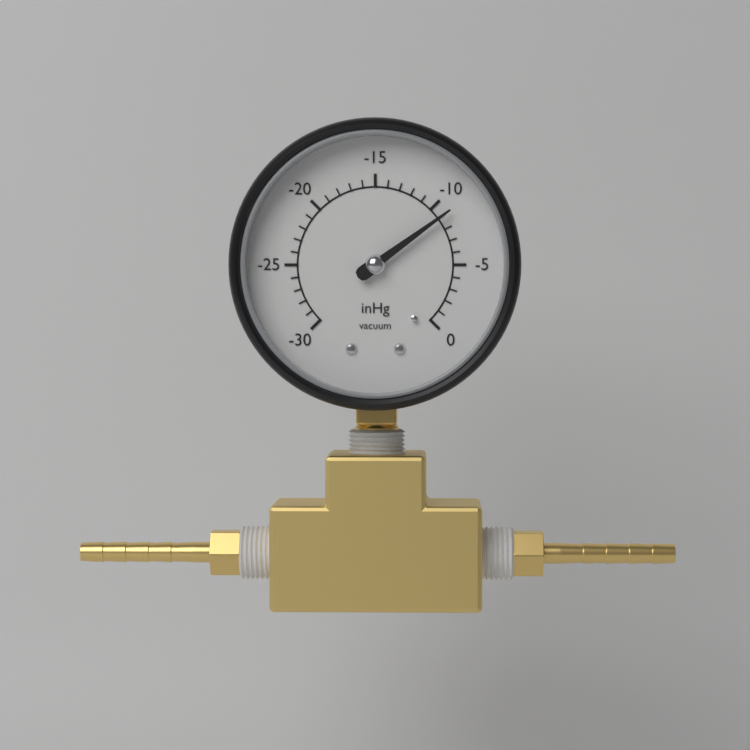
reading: -9 inHg
